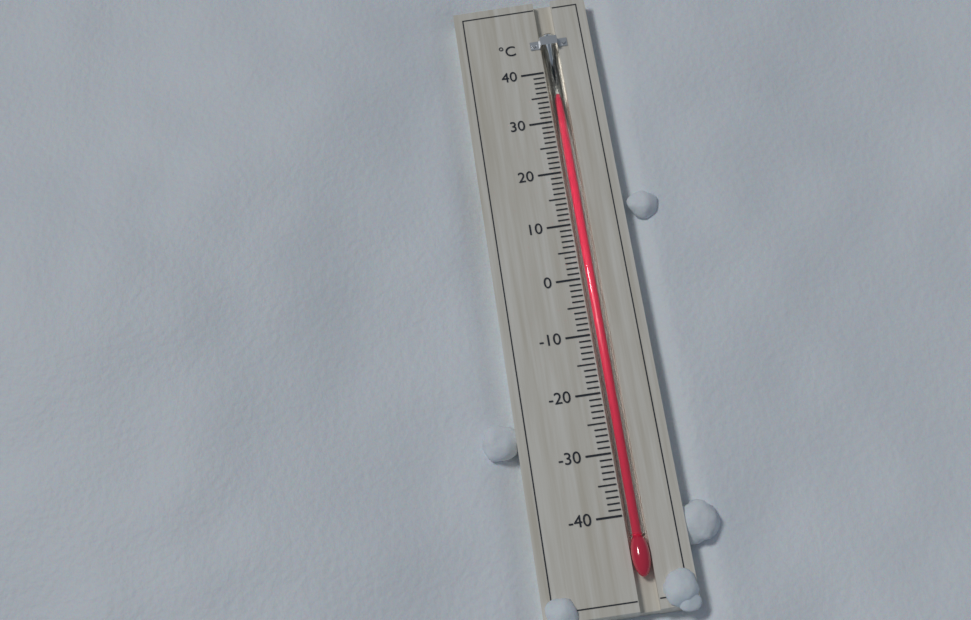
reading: 35 °C
